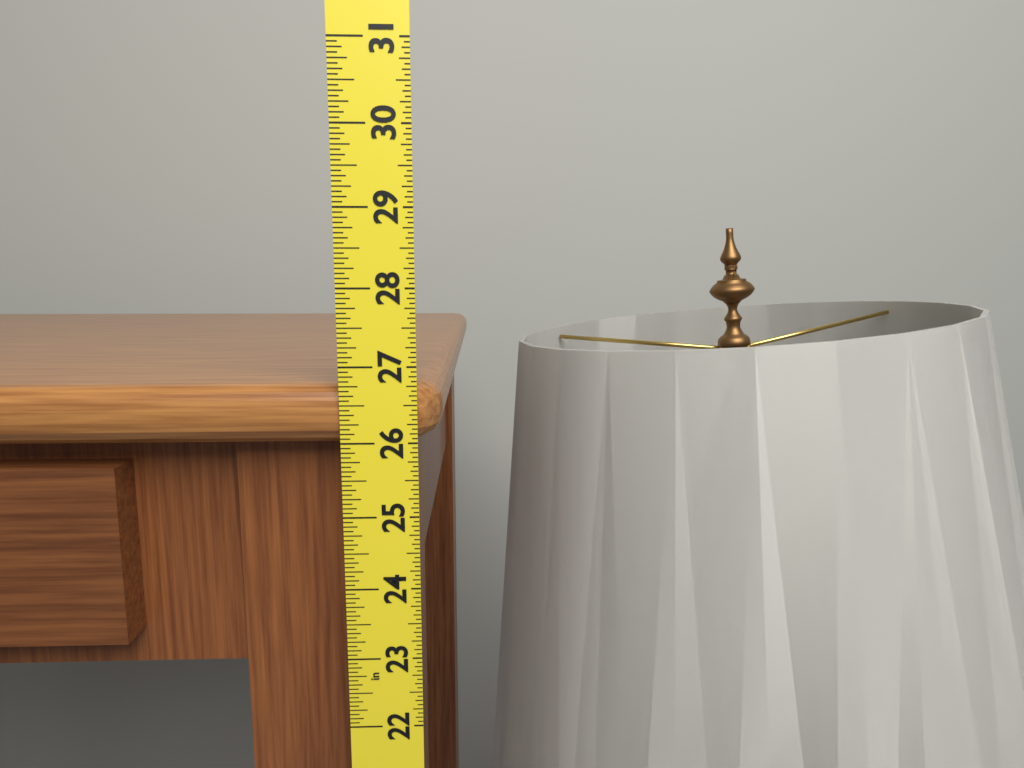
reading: 26.7500 in
